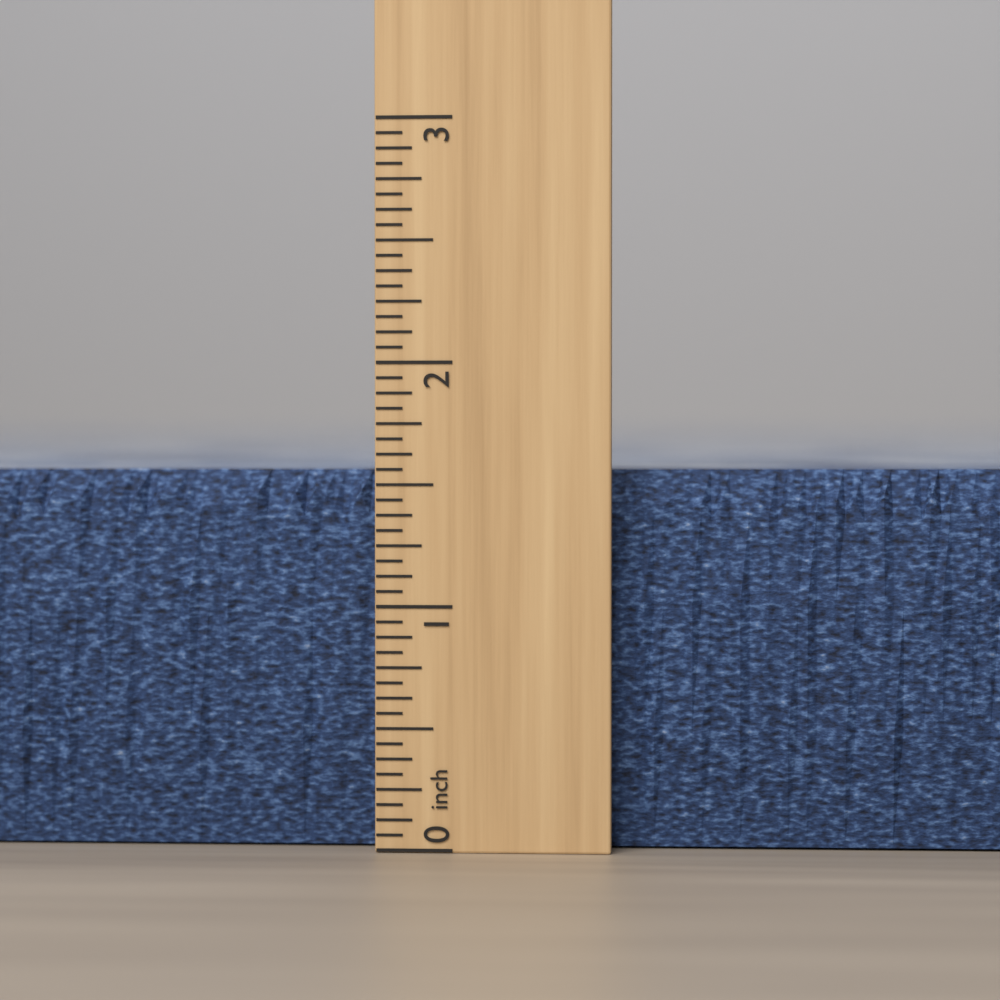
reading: 1.5625 inch
